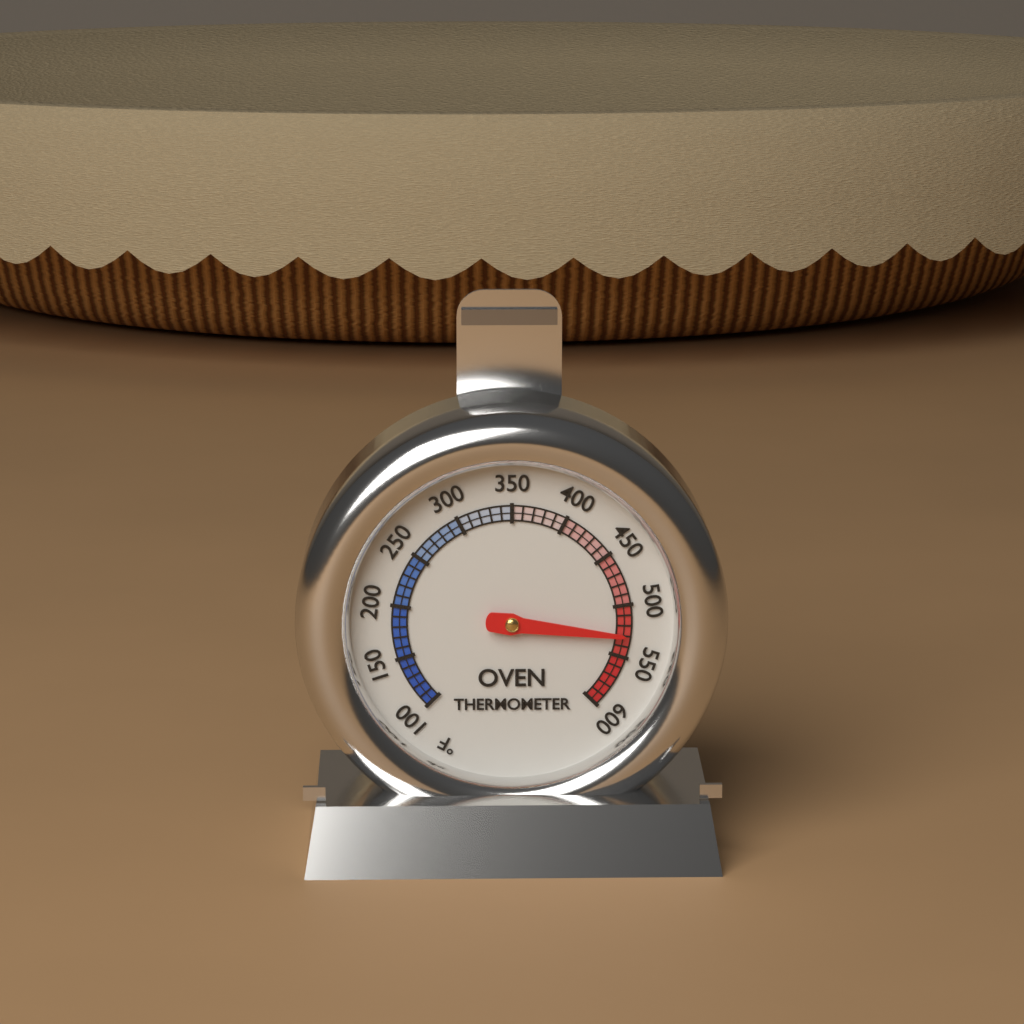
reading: 530 °F
